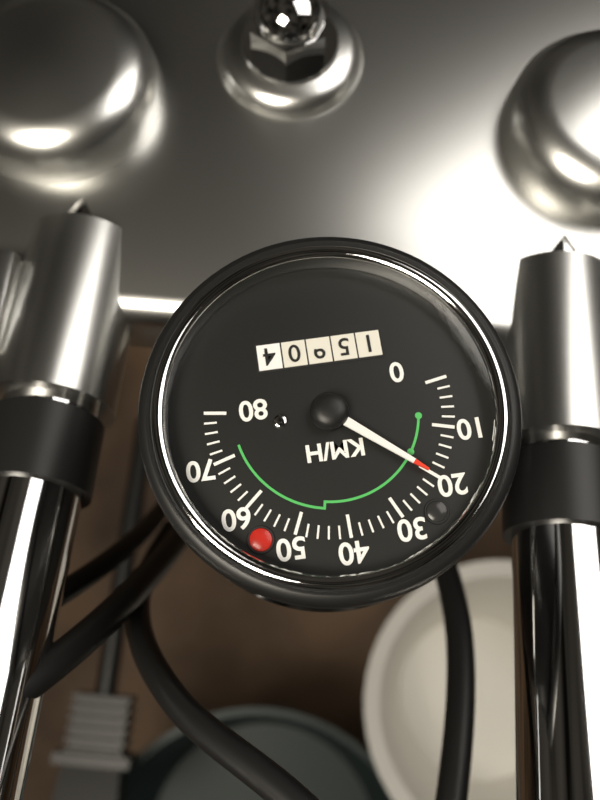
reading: 20 km/h
